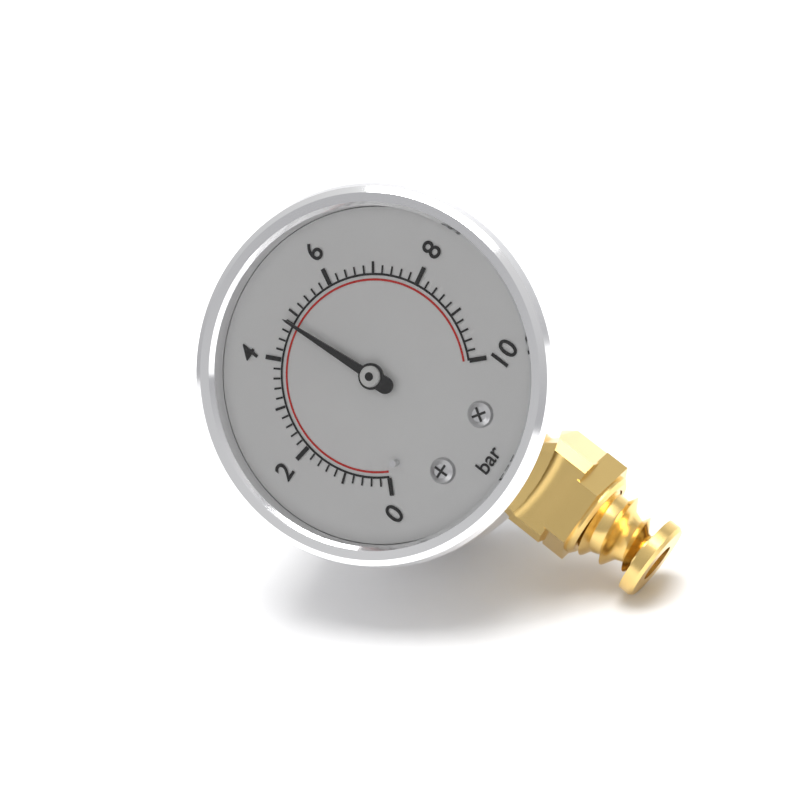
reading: 4.8 bar
